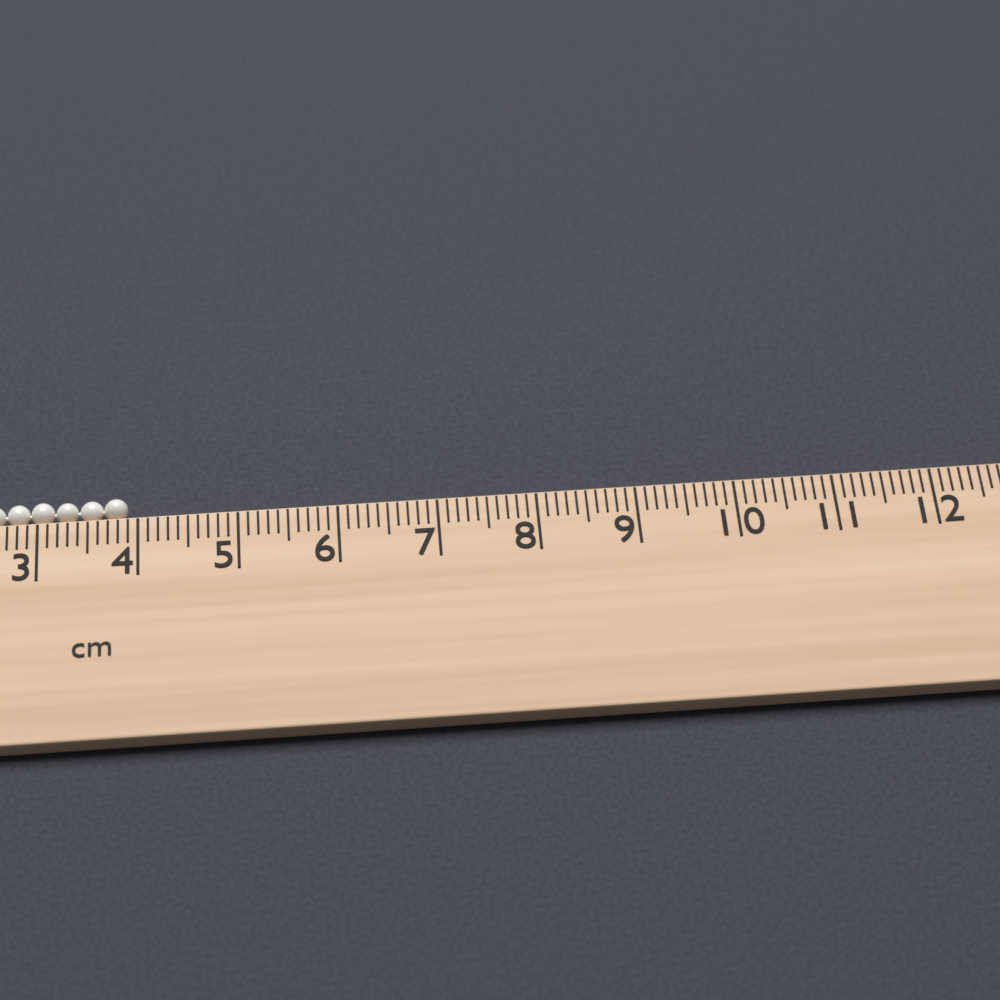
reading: 3.9 cm
